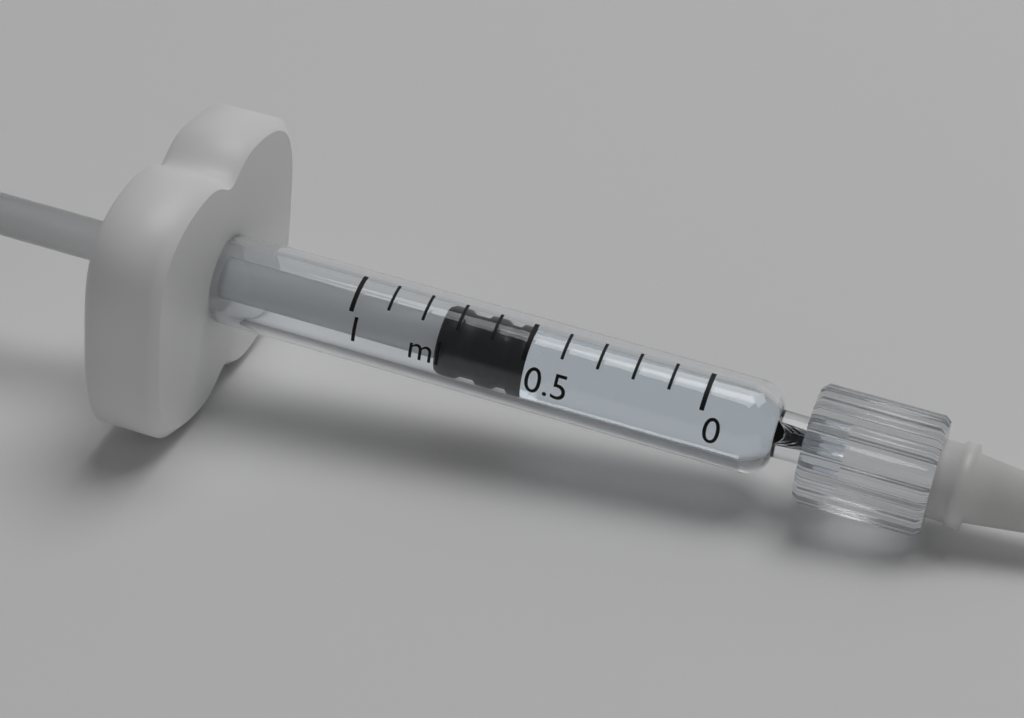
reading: 0.5 ml
